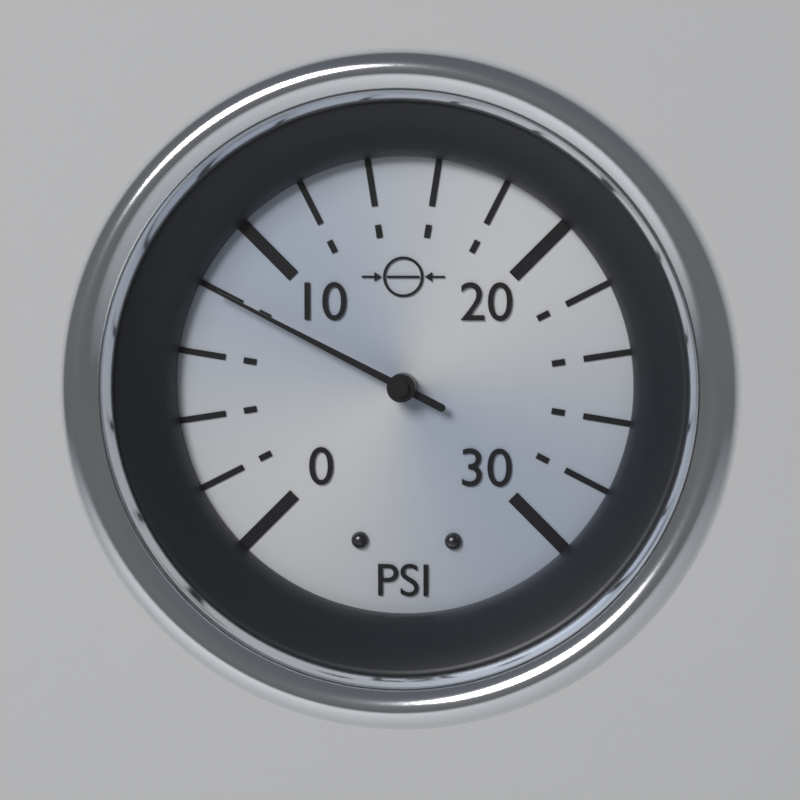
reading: 8 psi
